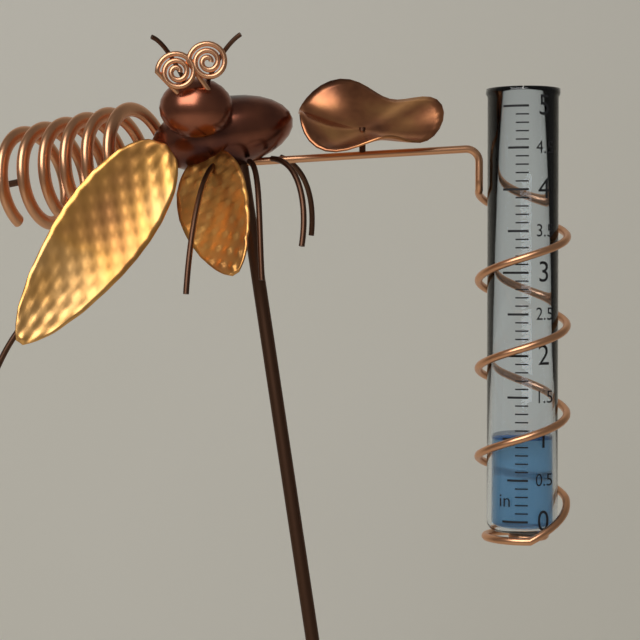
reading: 1.0 in
